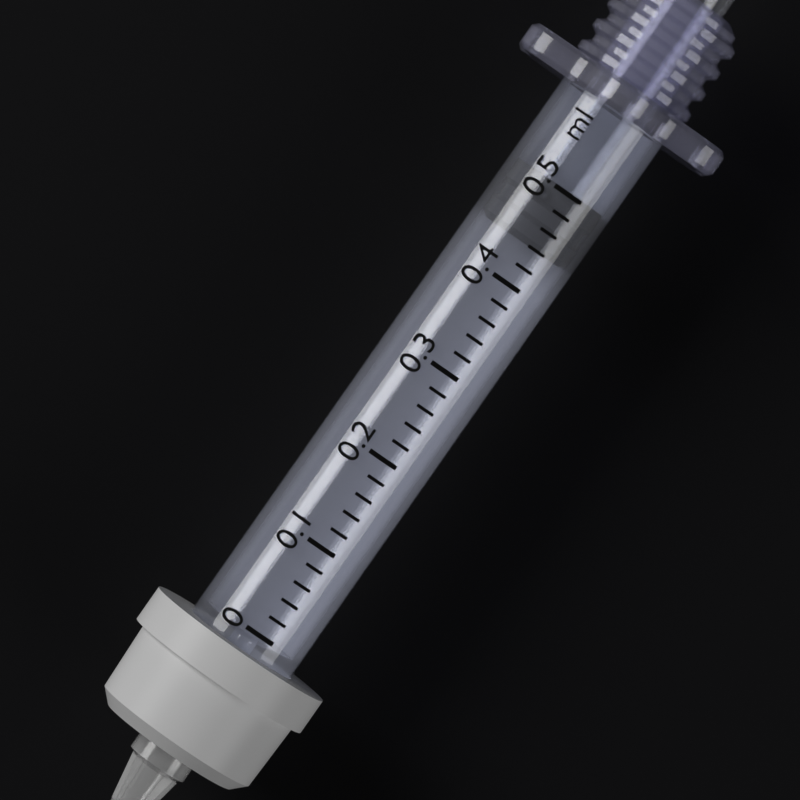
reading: 0.44 ml
